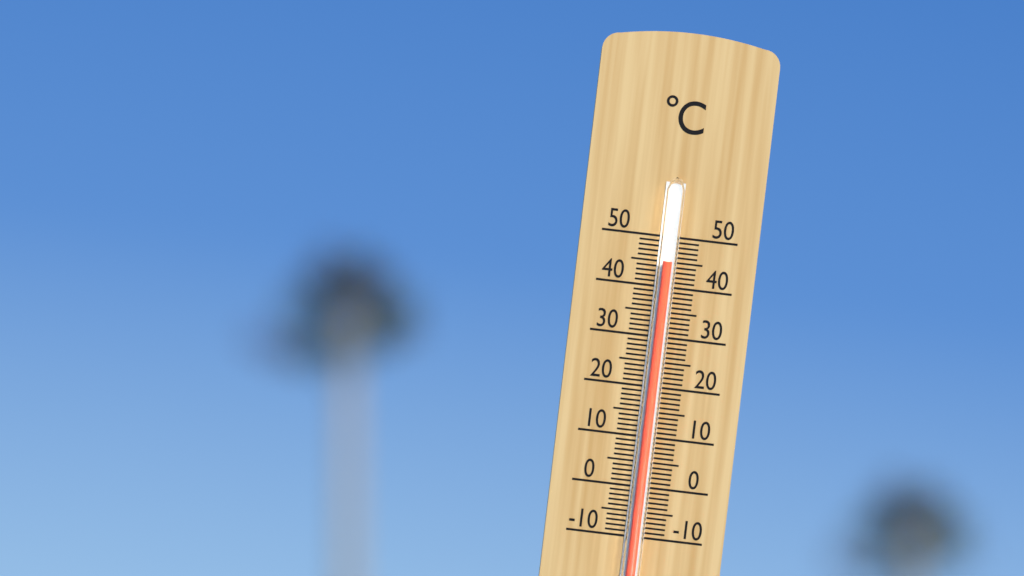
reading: 45 °C
